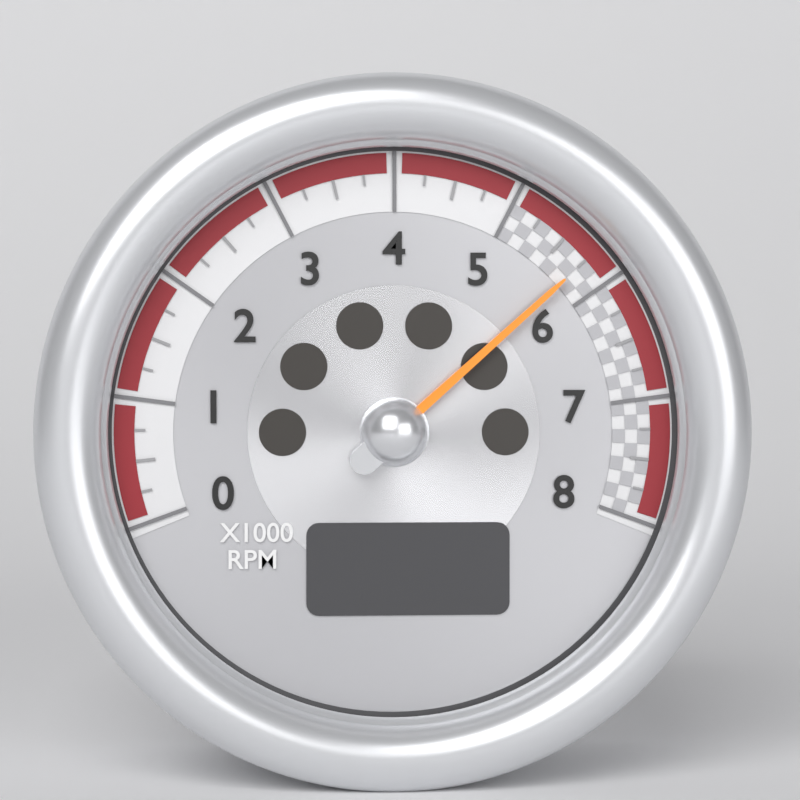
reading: 5.75 x1000 RPM
